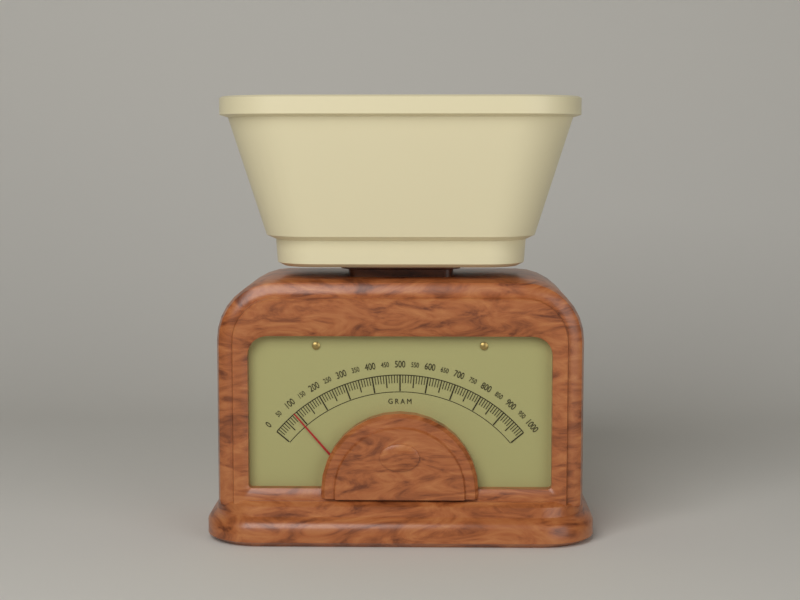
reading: 90 g
